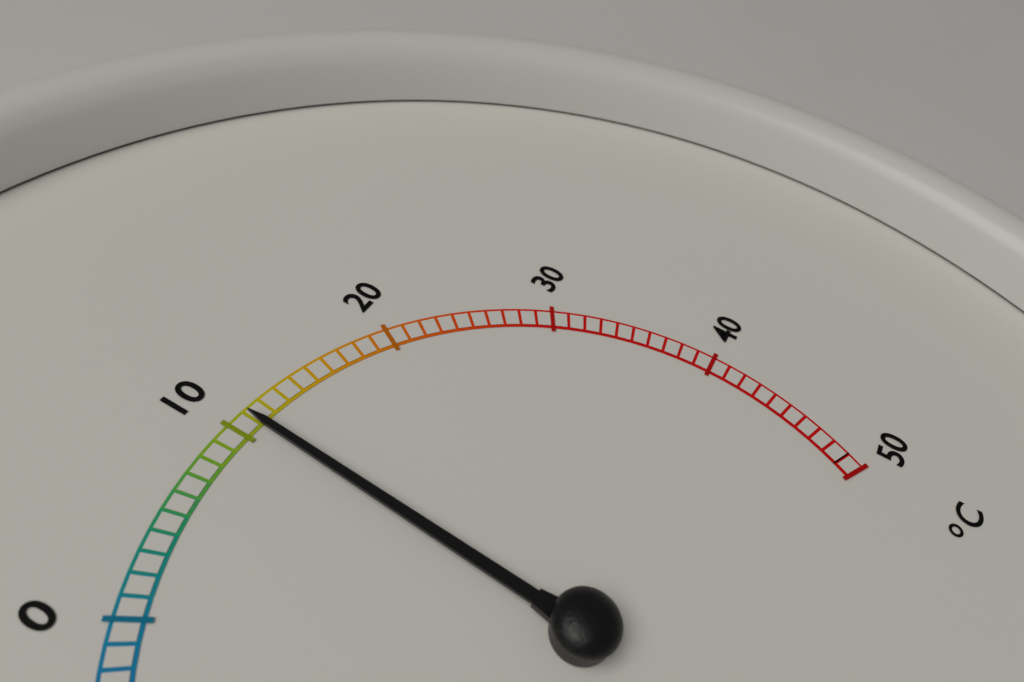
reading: 11 °C
